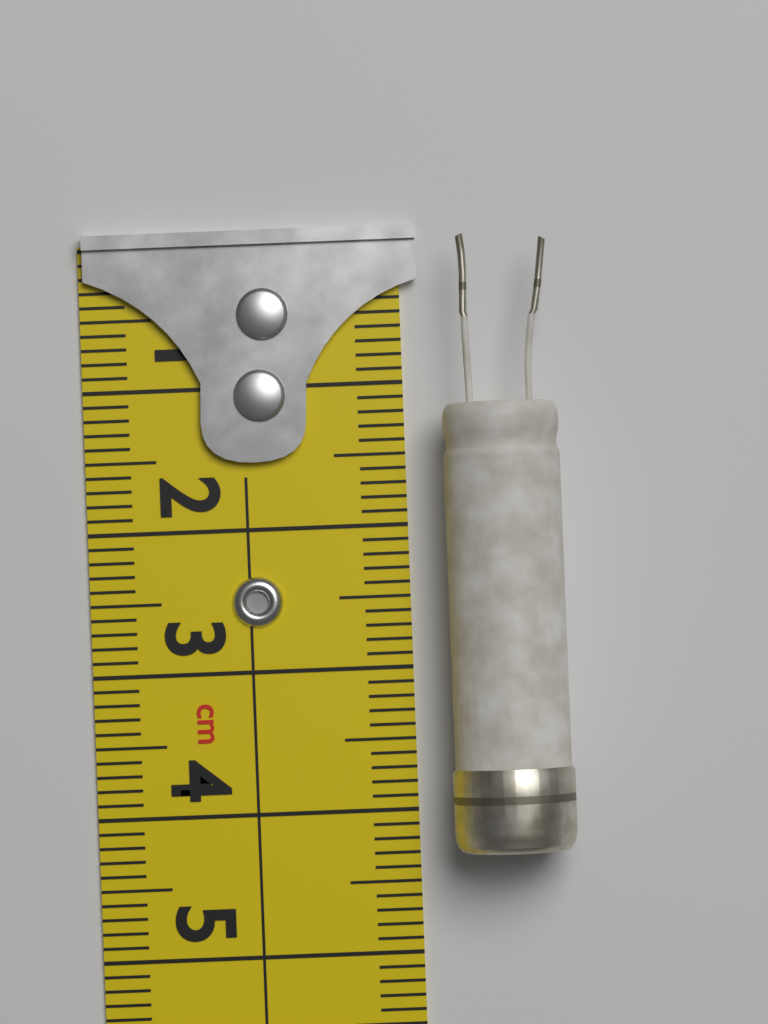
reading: 4.3 cm
